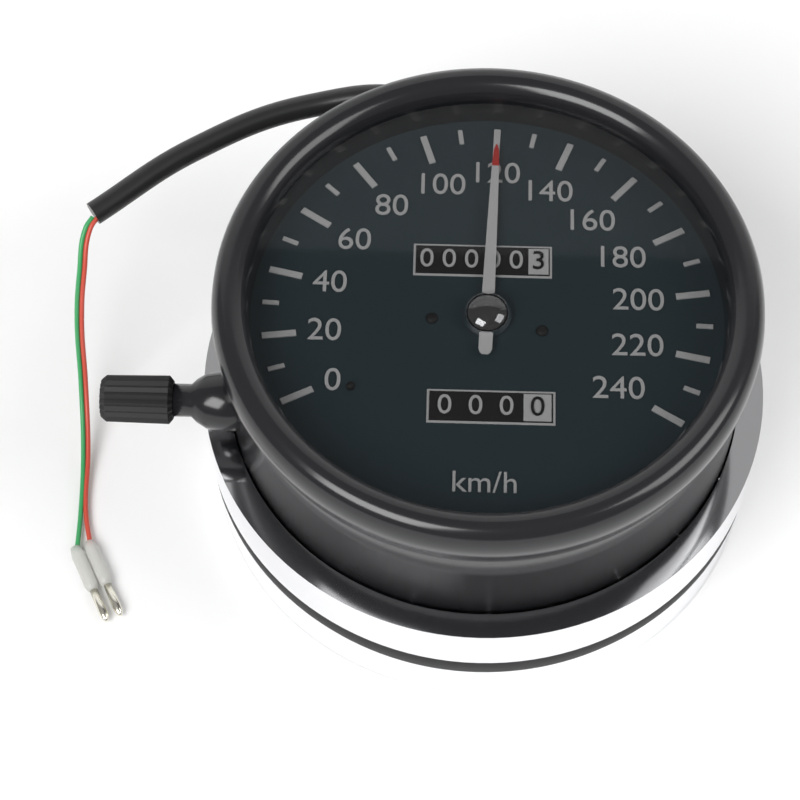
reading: 120 km/h
